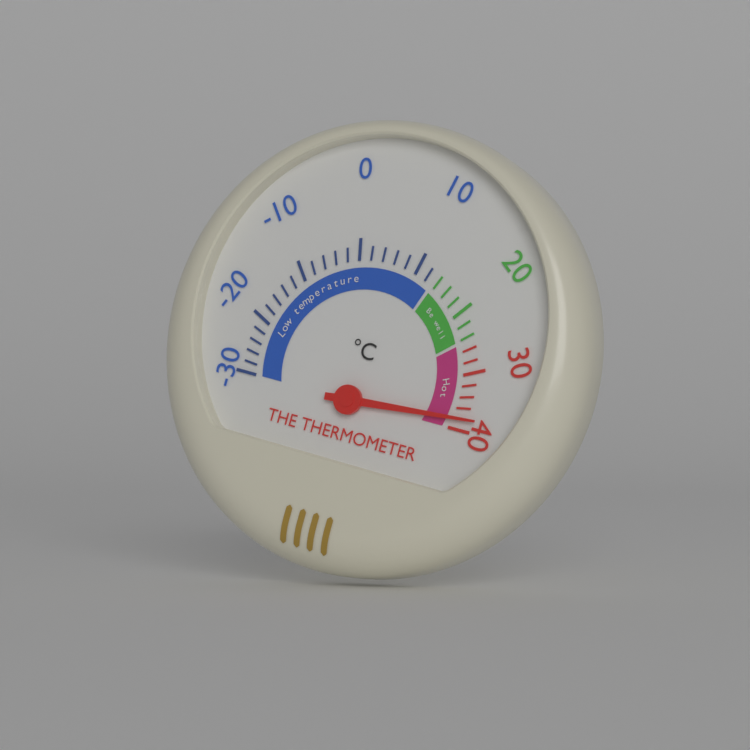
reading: 38 °C
